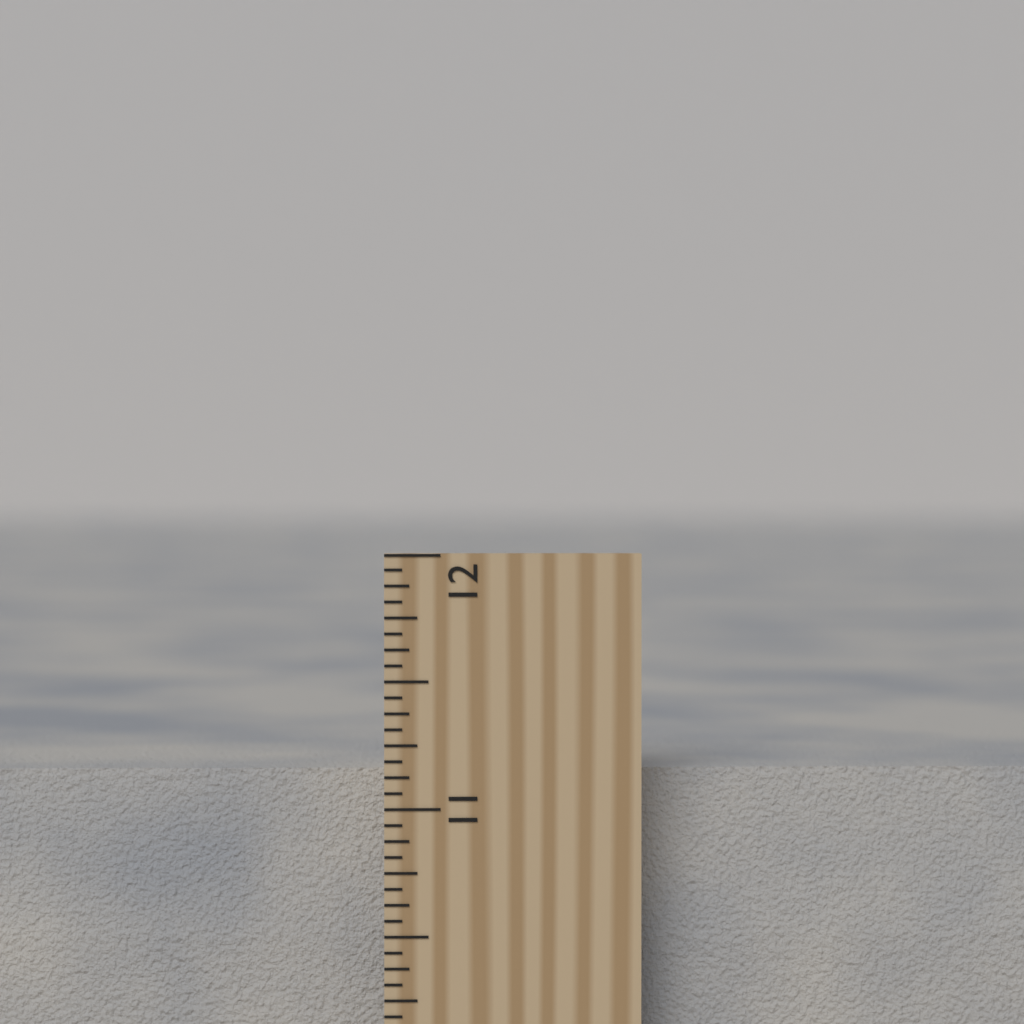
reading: 11.1250 inch
